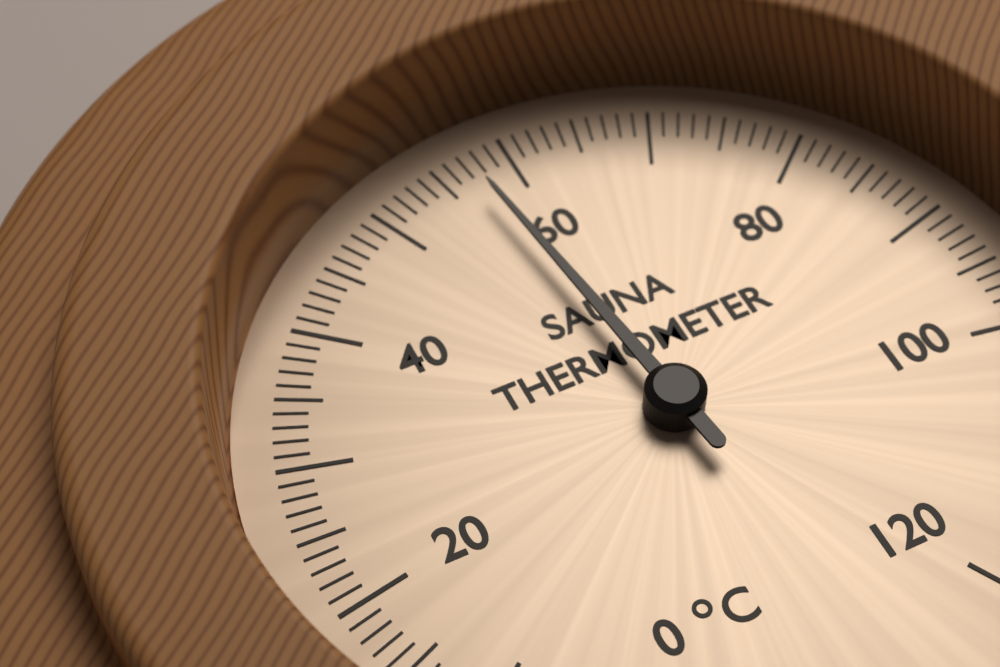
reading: 57 °C
